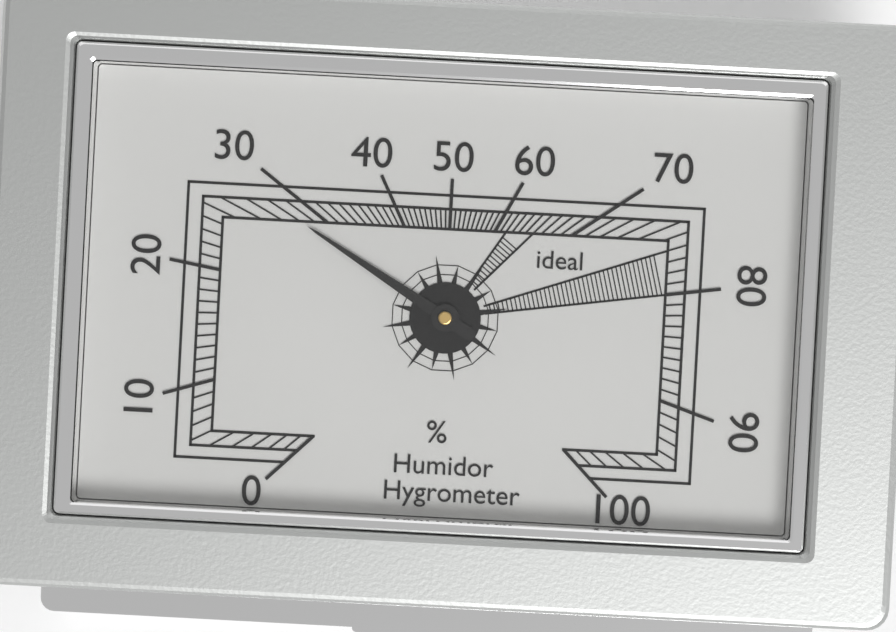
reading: 28 %
